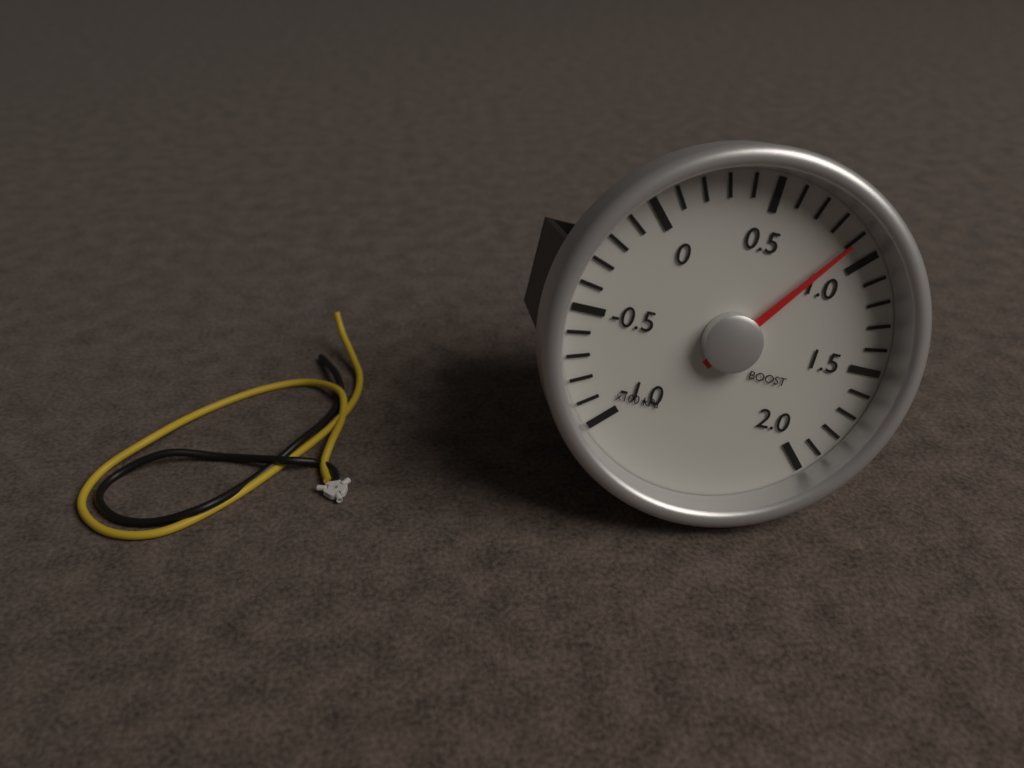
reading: 90 kPa
